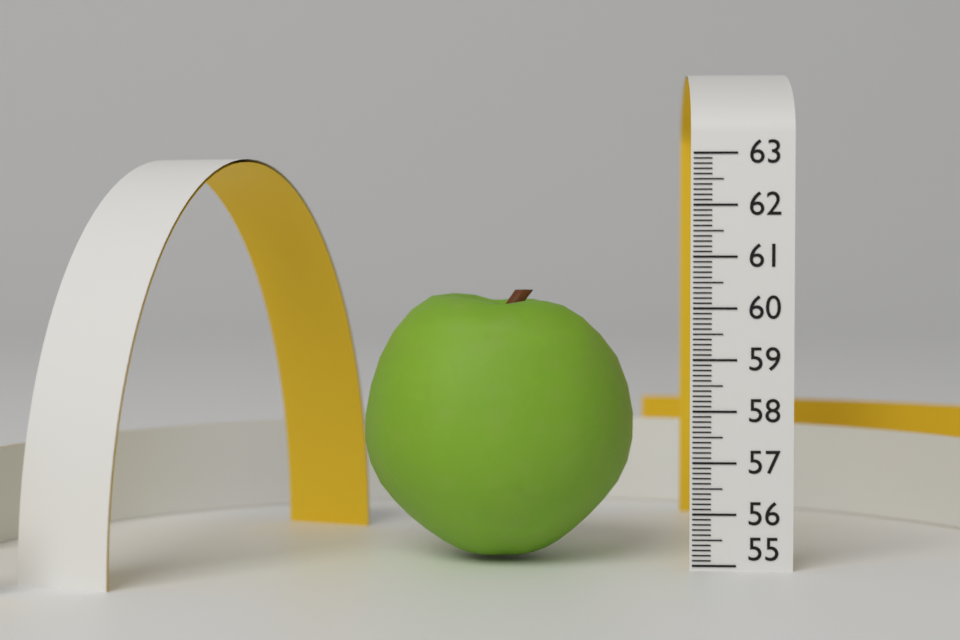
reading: 60.3 (no unit)
